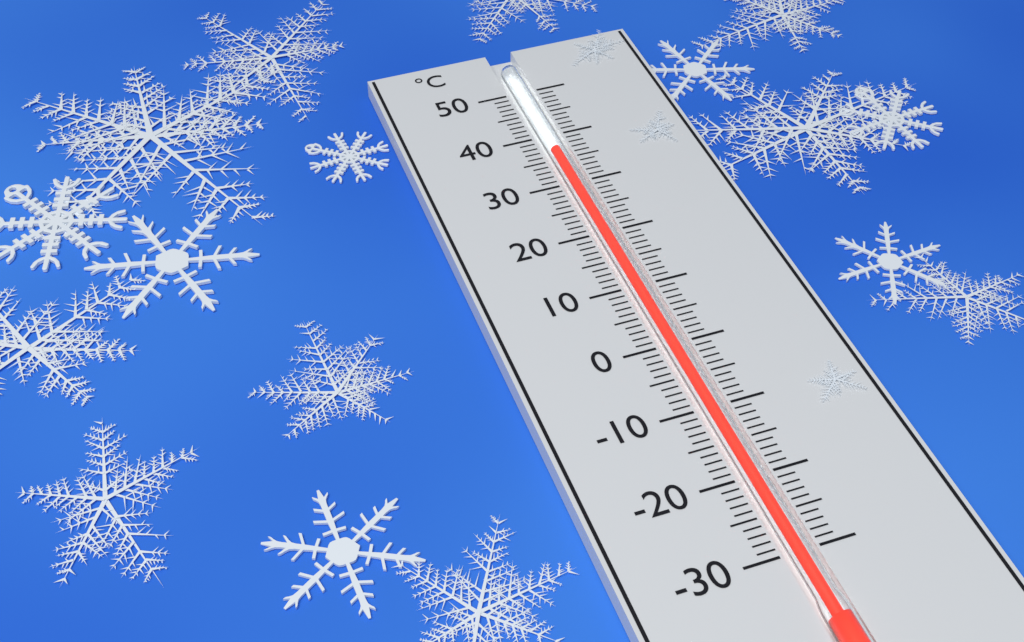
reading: 37 °C
